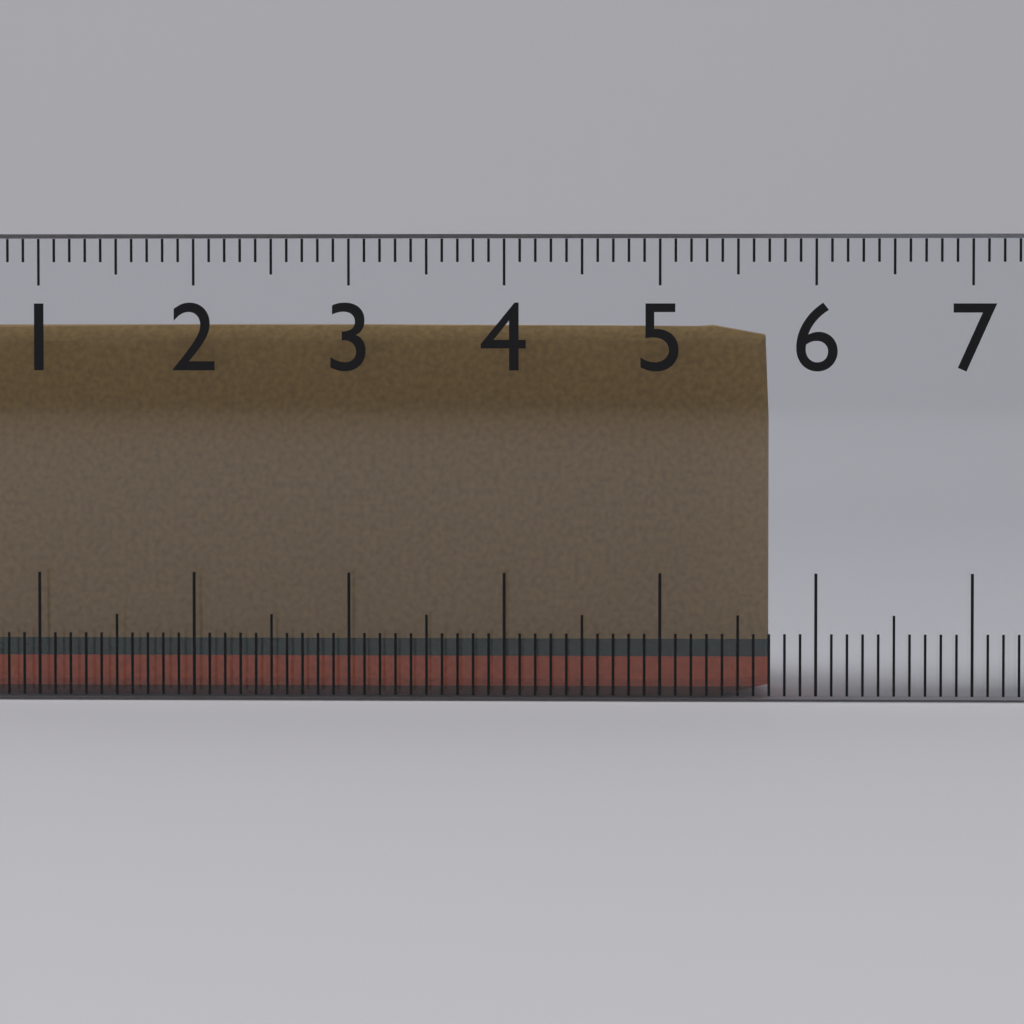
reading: 5.7 cm
